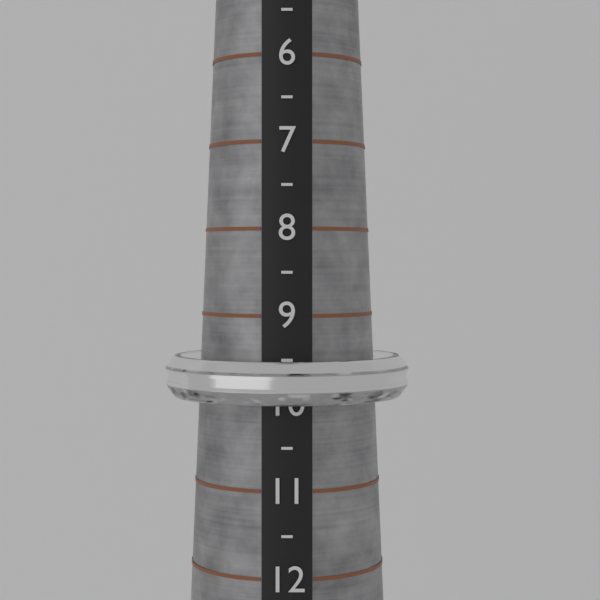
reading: 10.0 (no unit)
